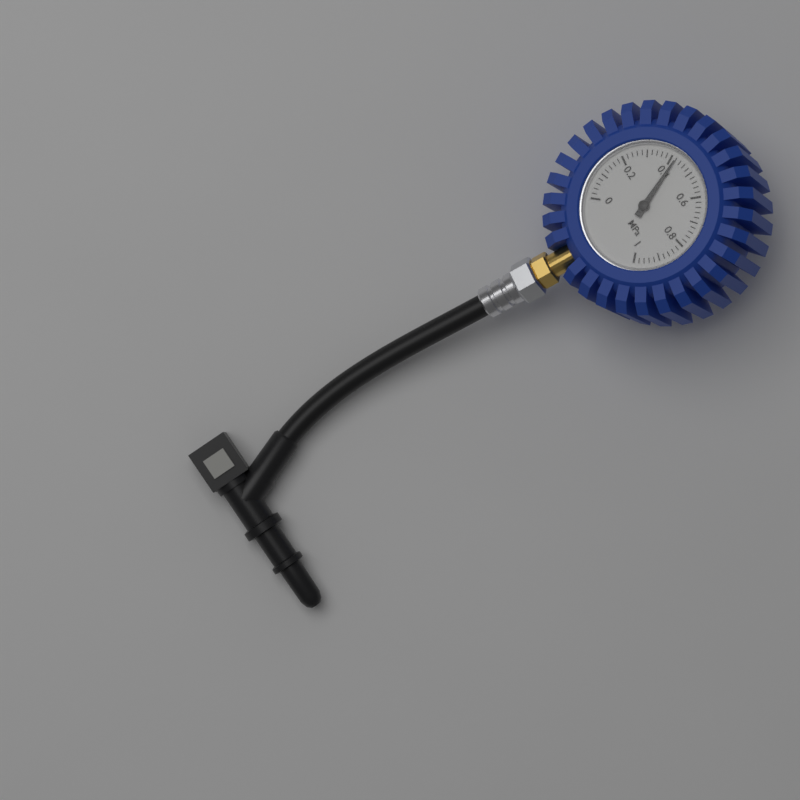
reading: 0.42 MPa
